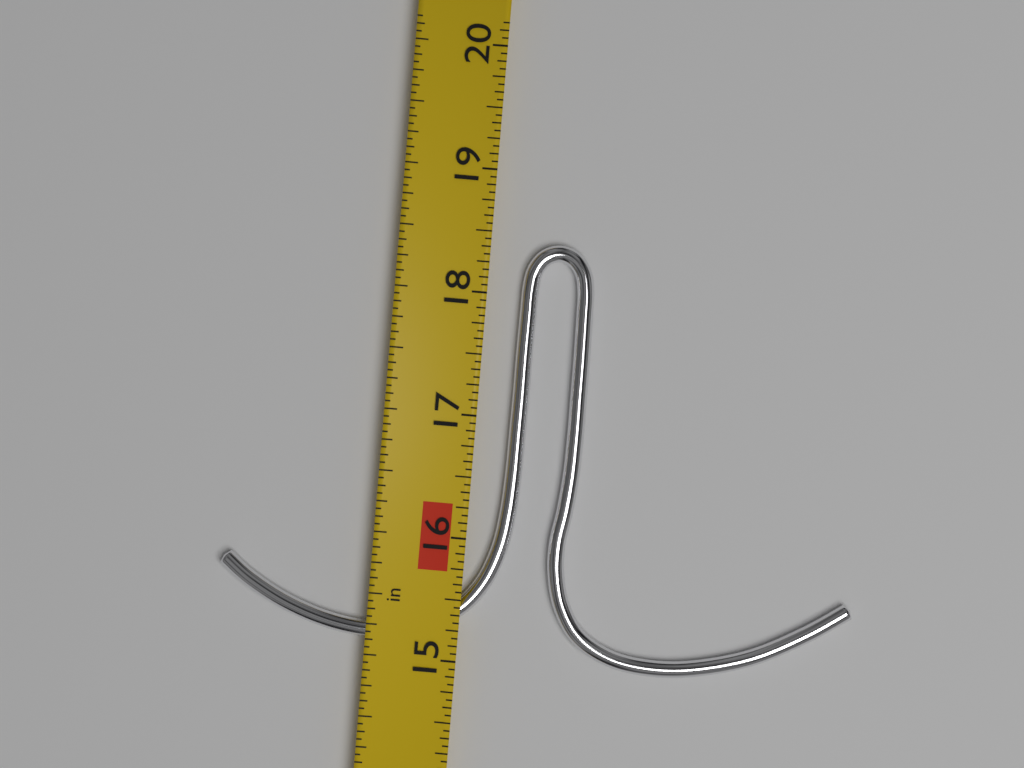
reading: 18.4375 in
